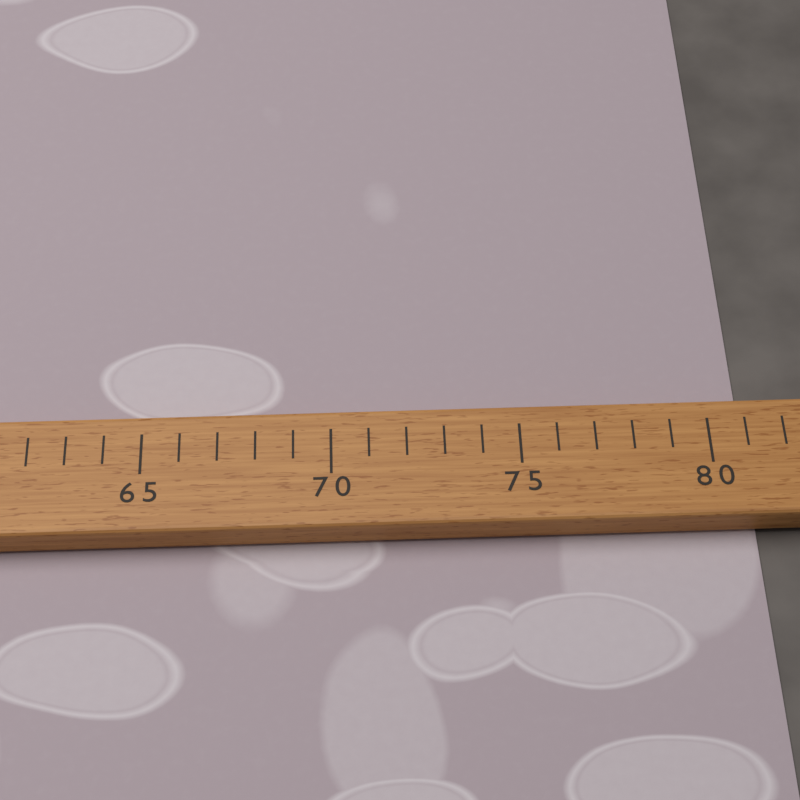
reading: 81 (no unit)
